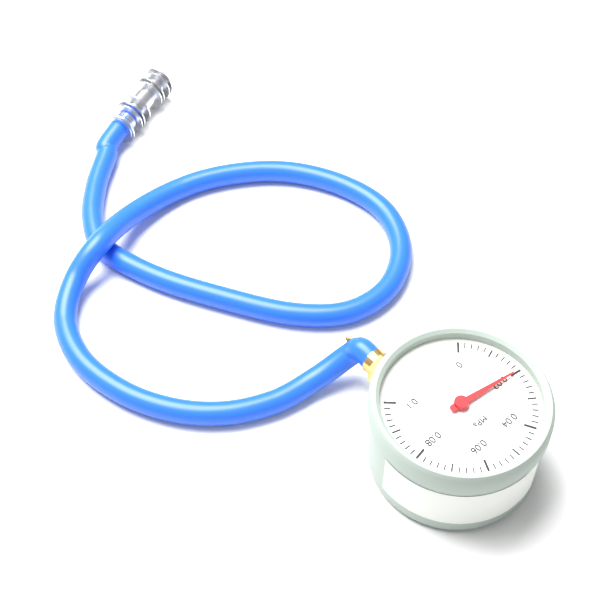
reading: 0.020 MPa
